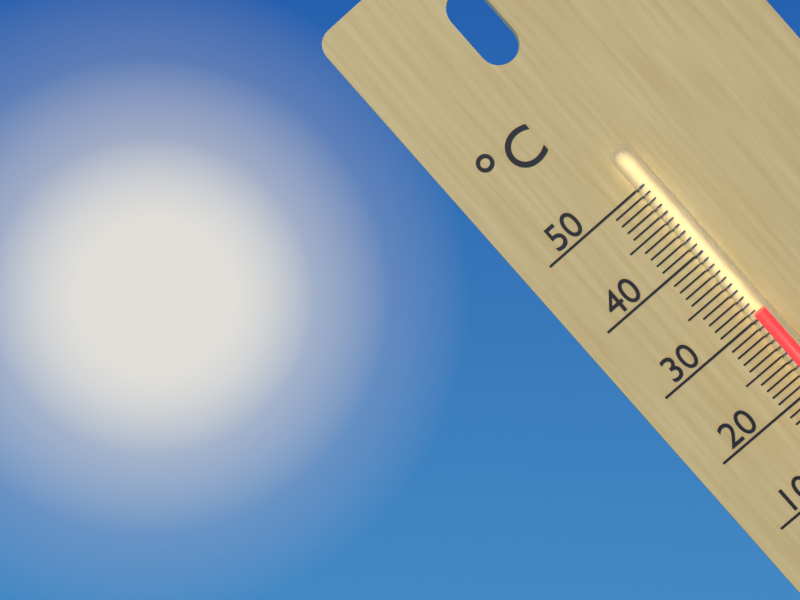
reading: 31 °C
